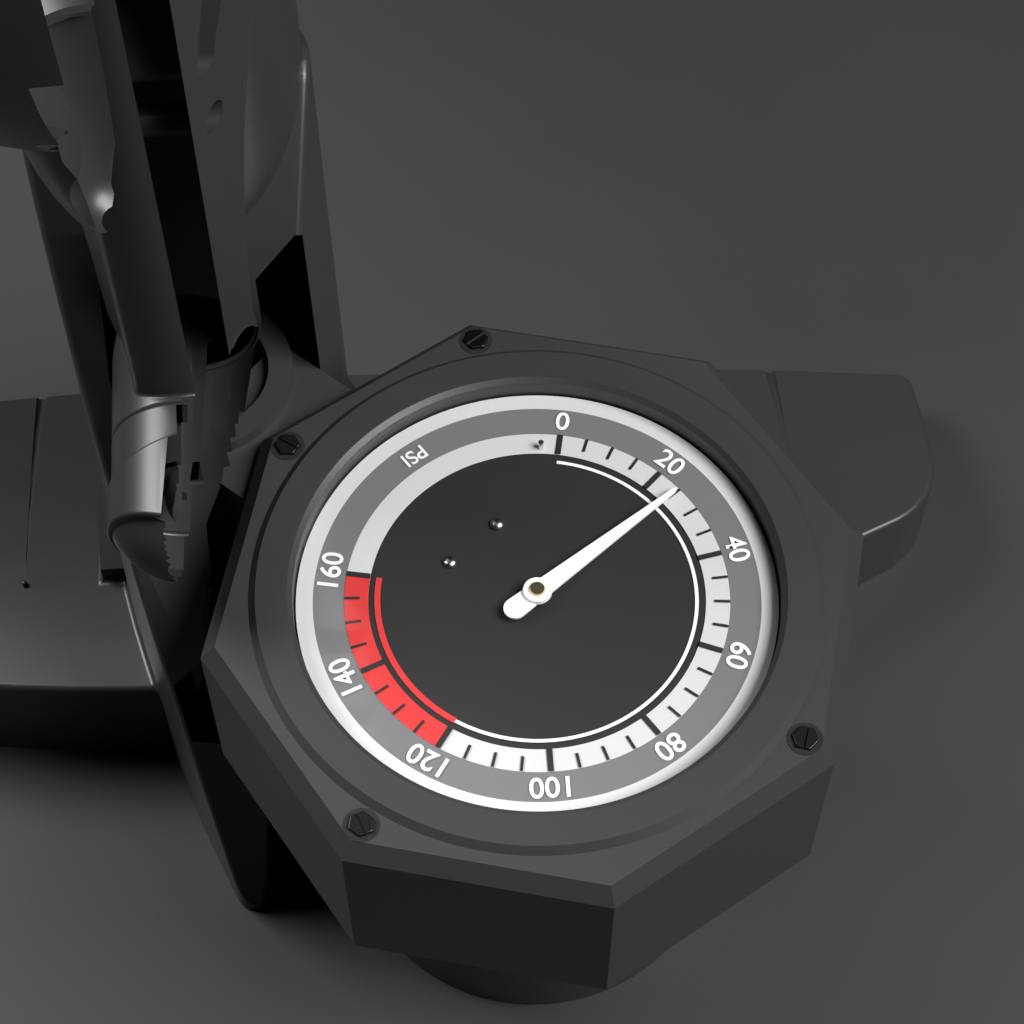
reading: 25 psi
